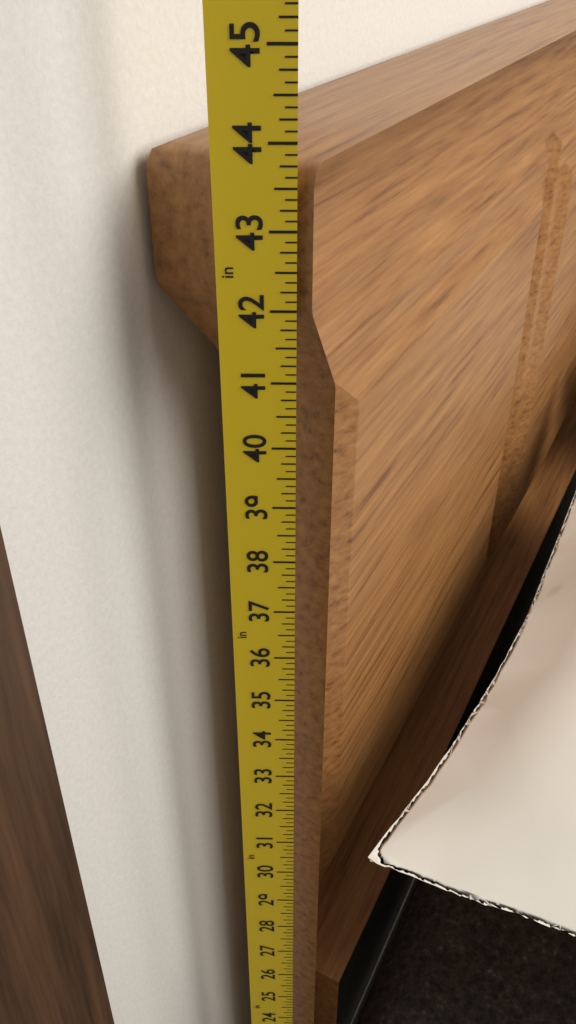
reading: 43.750 in
